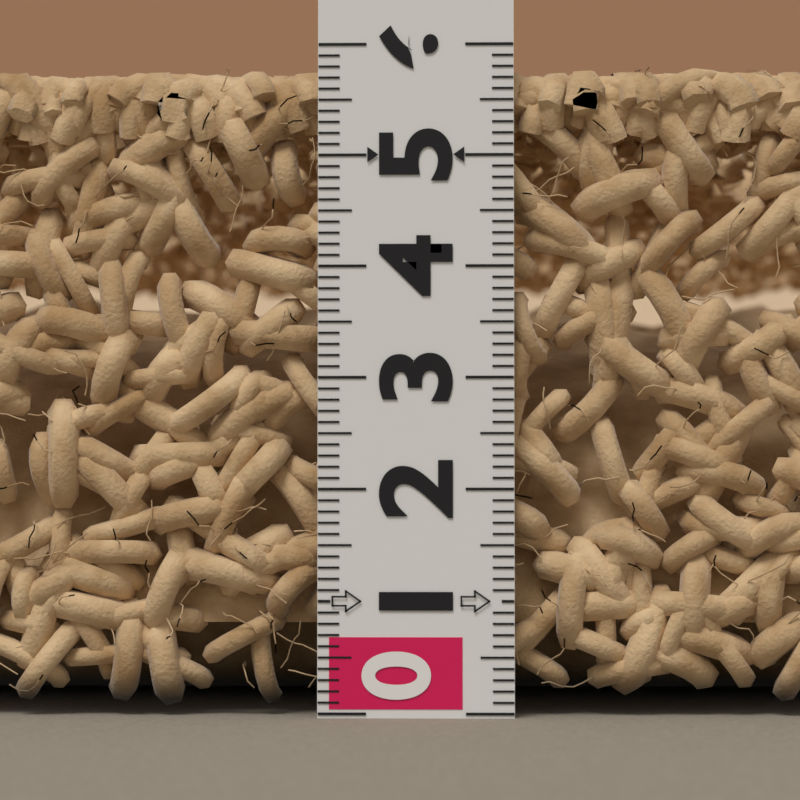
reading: 5.8 (no unit)
